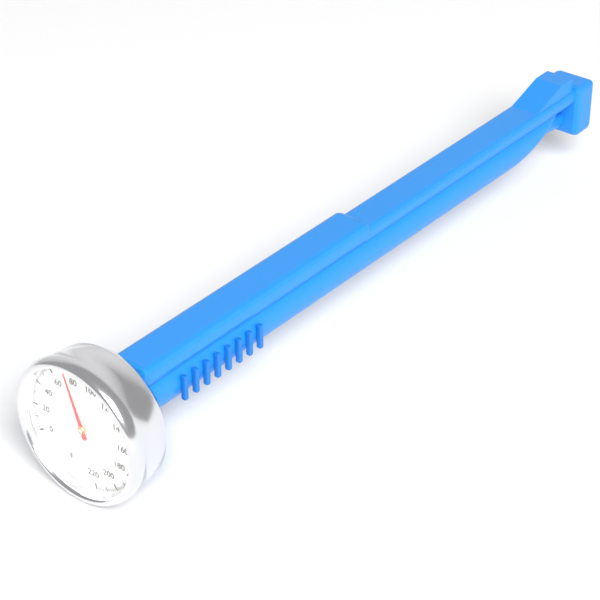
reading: 74 °F
